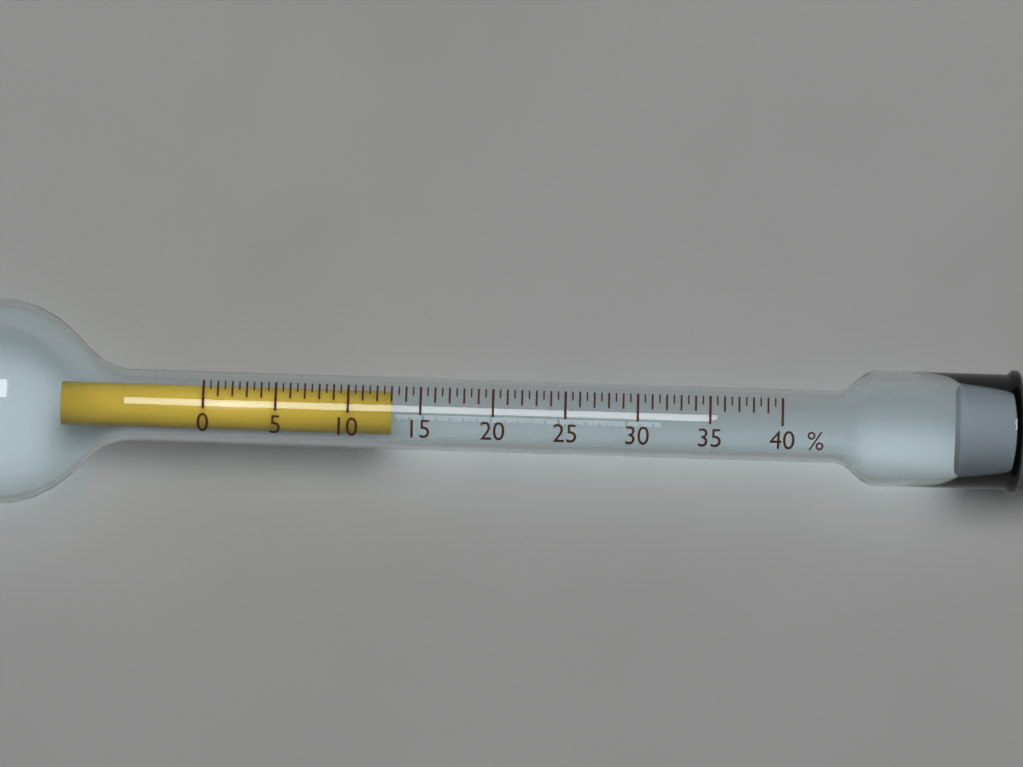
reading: 13.0 %
